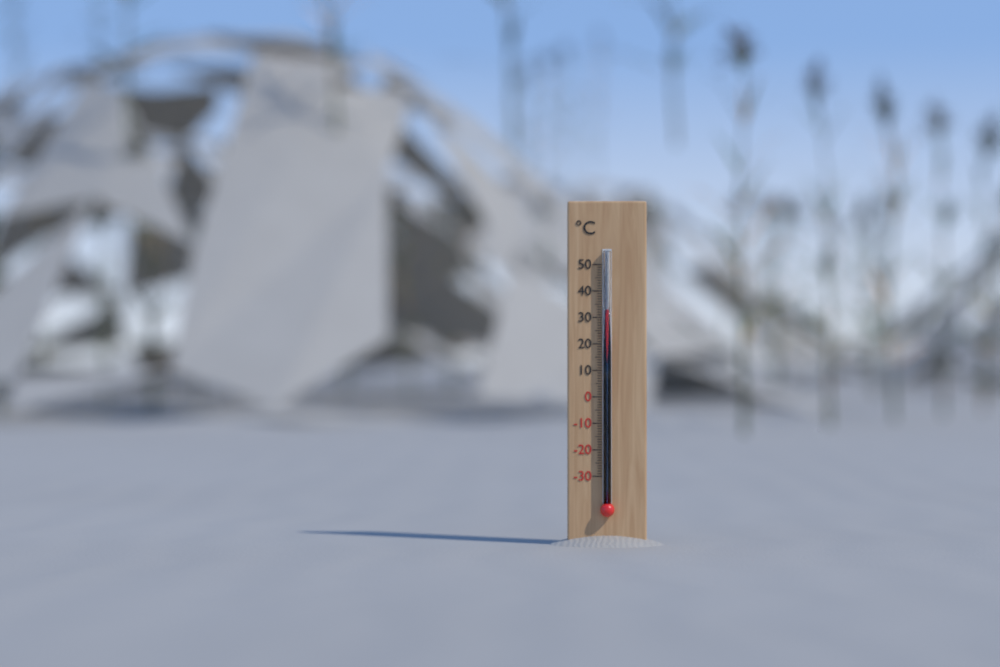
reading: 33 °C
